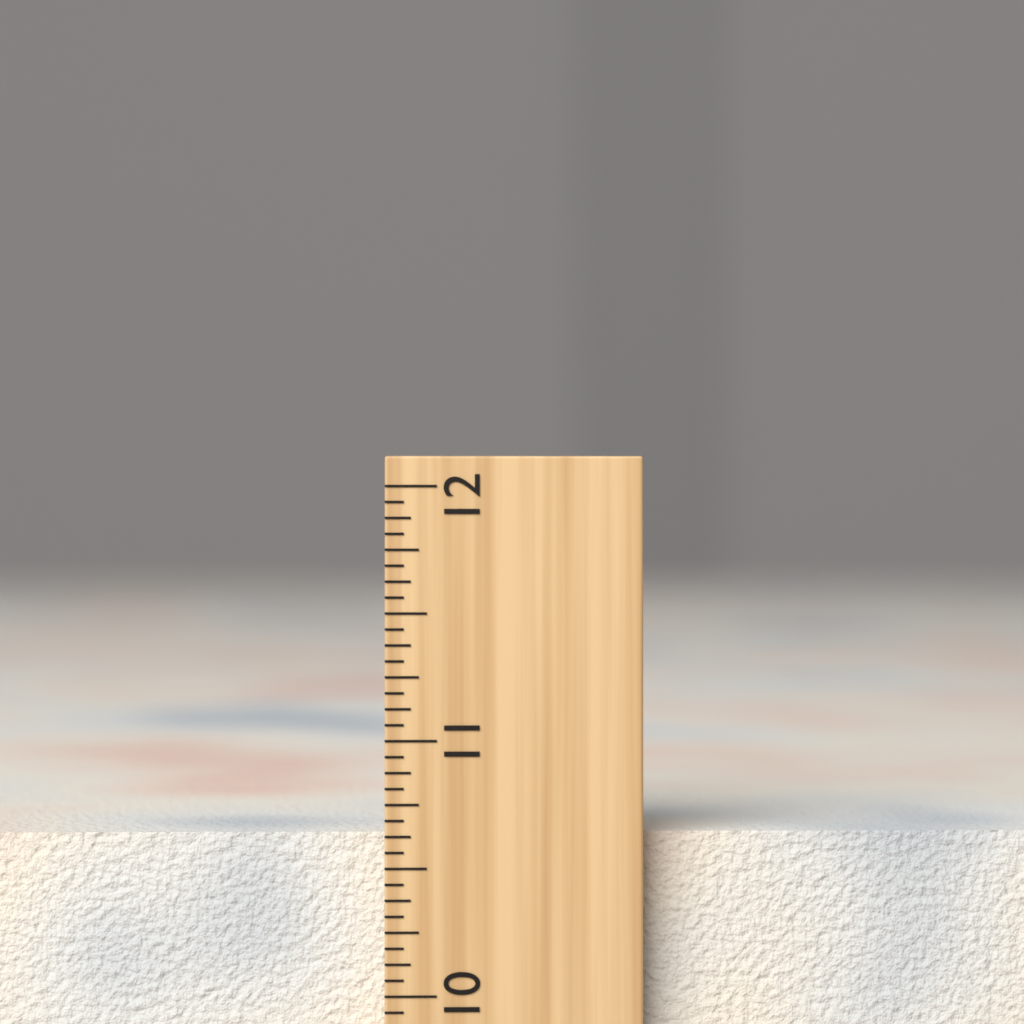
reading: 10.6250 inch
